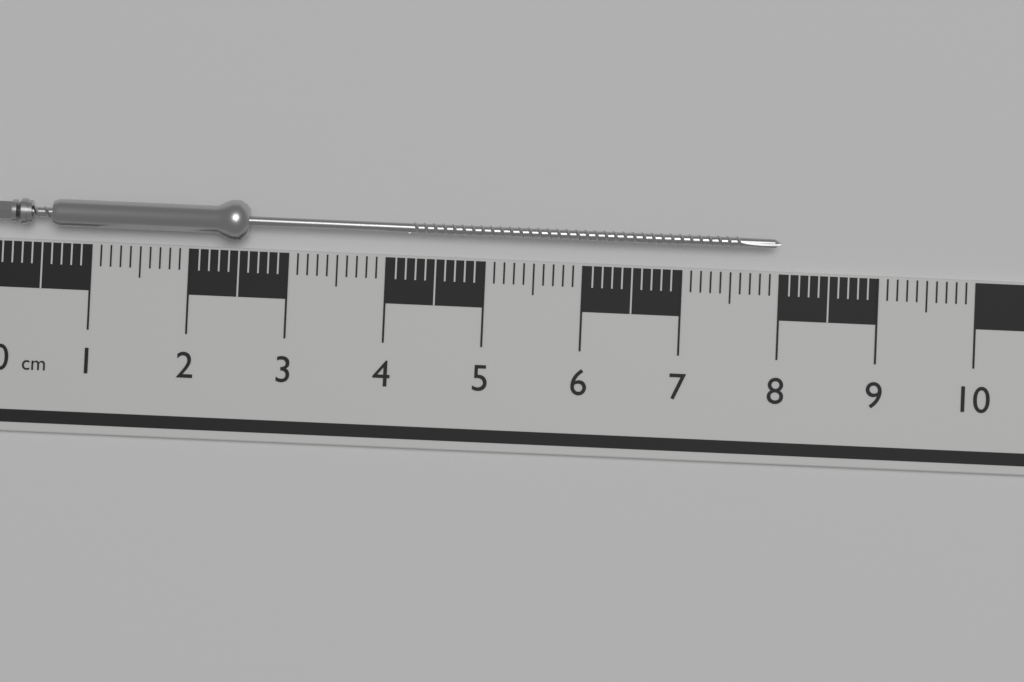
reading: 8.0 cm
